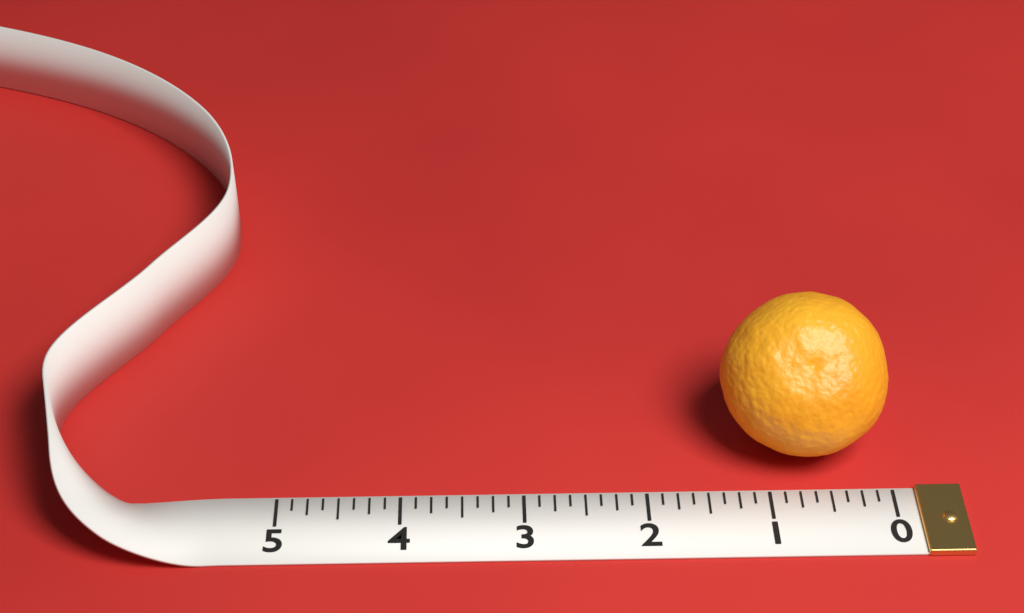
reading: 1.375 (no unit)
